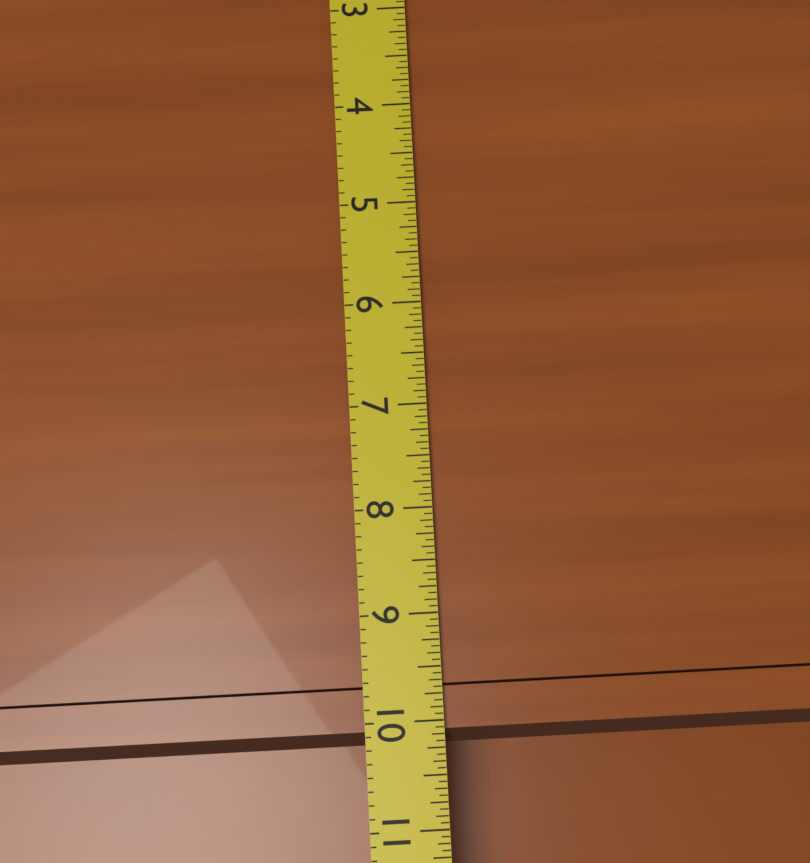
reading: 10.2500 (no unit)
